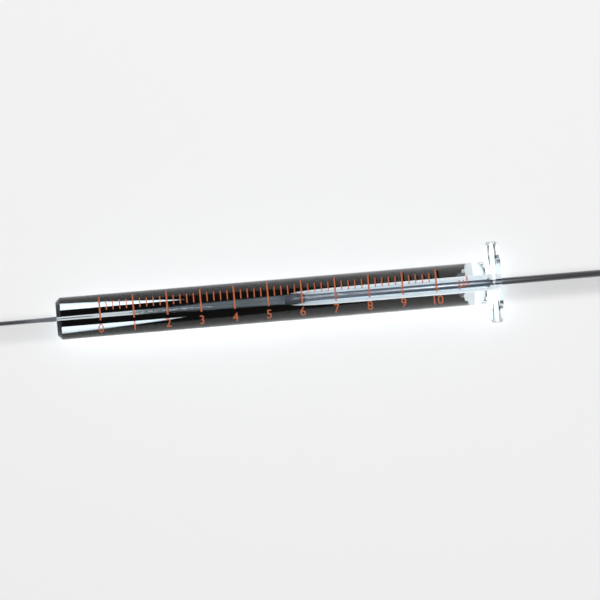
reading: 5.6 µl
